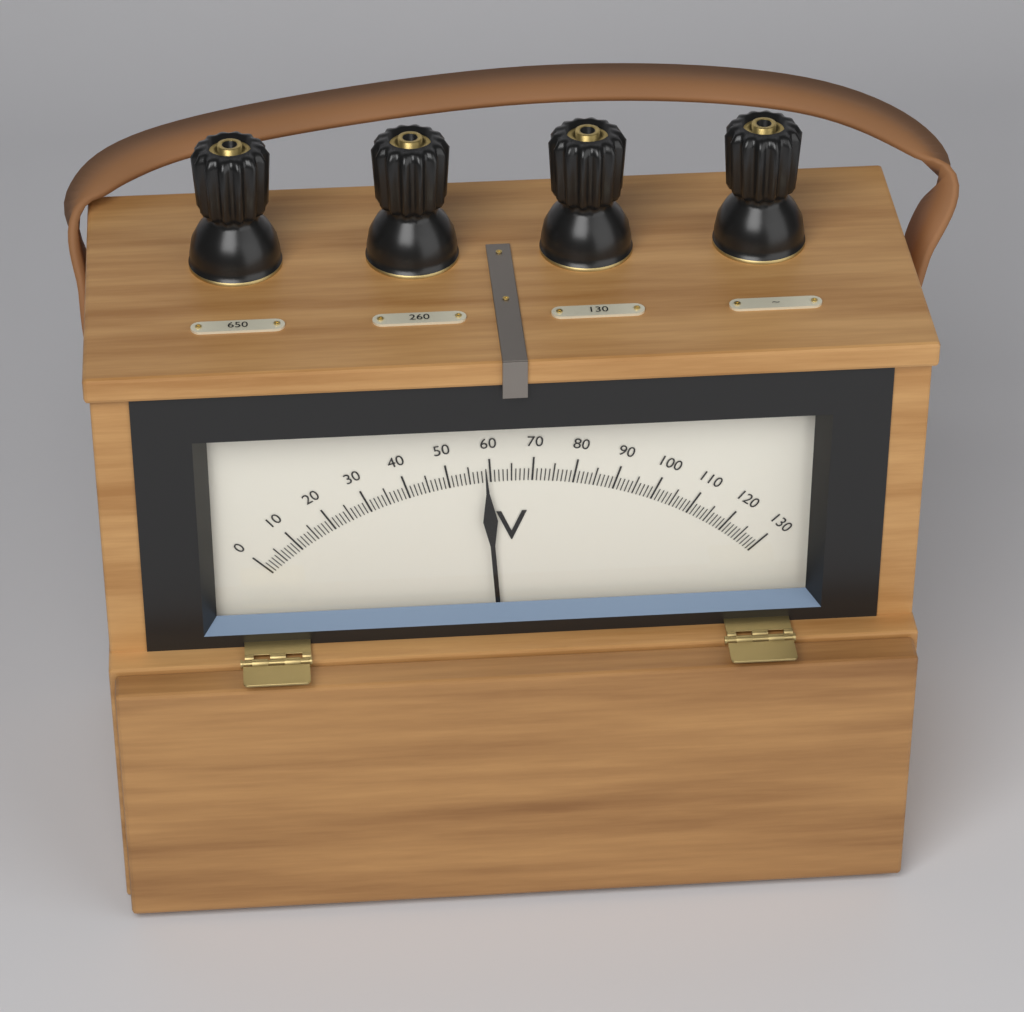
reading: 59 V
